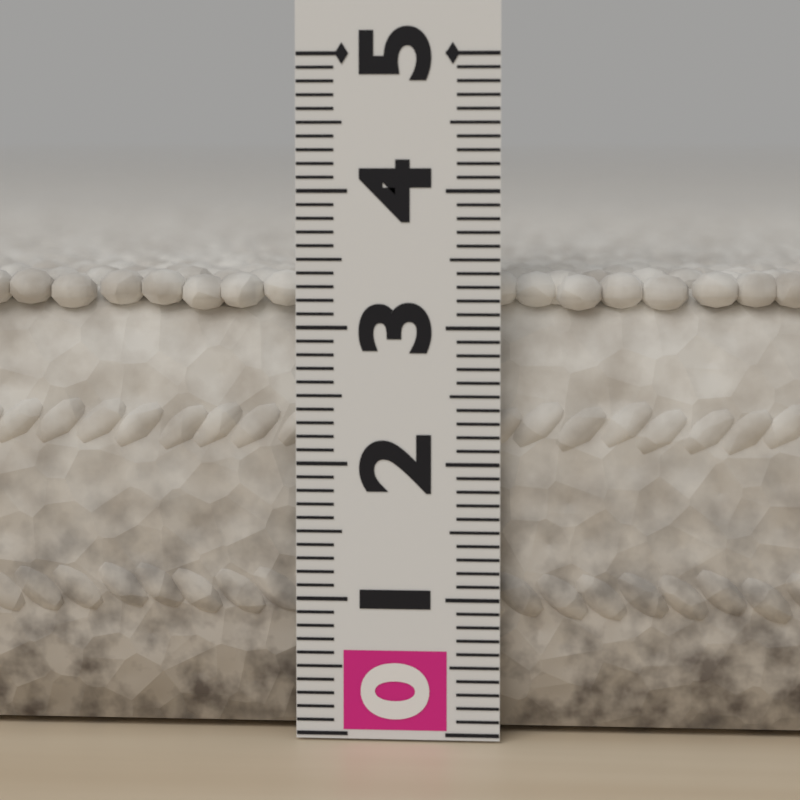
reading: 3.4 (no unit)
